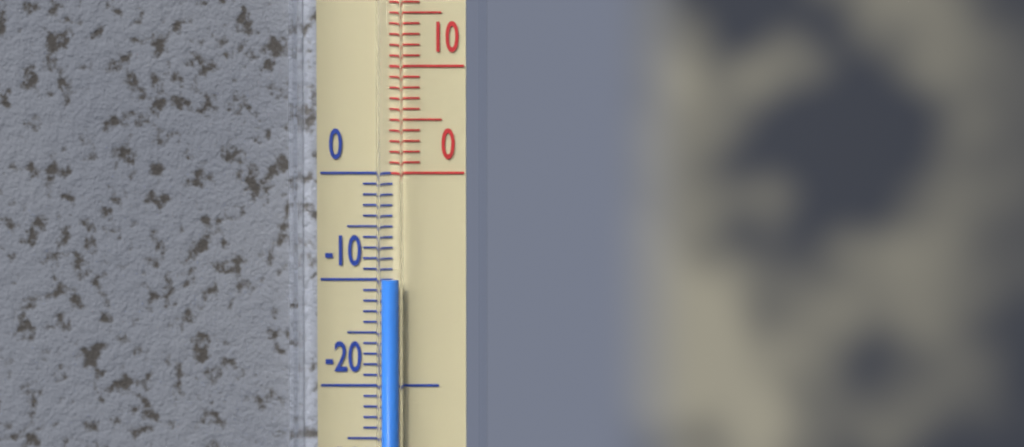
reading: -10 °C
